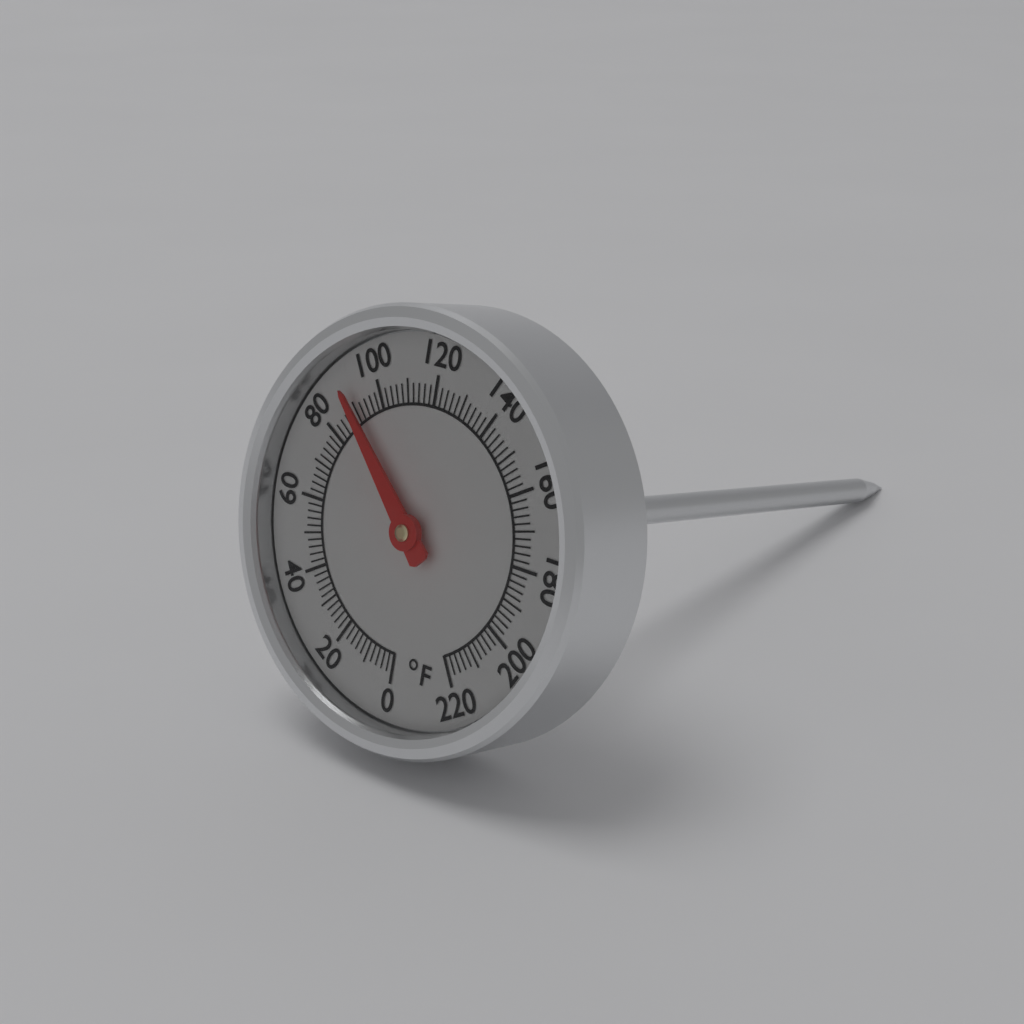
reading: 90 °F
